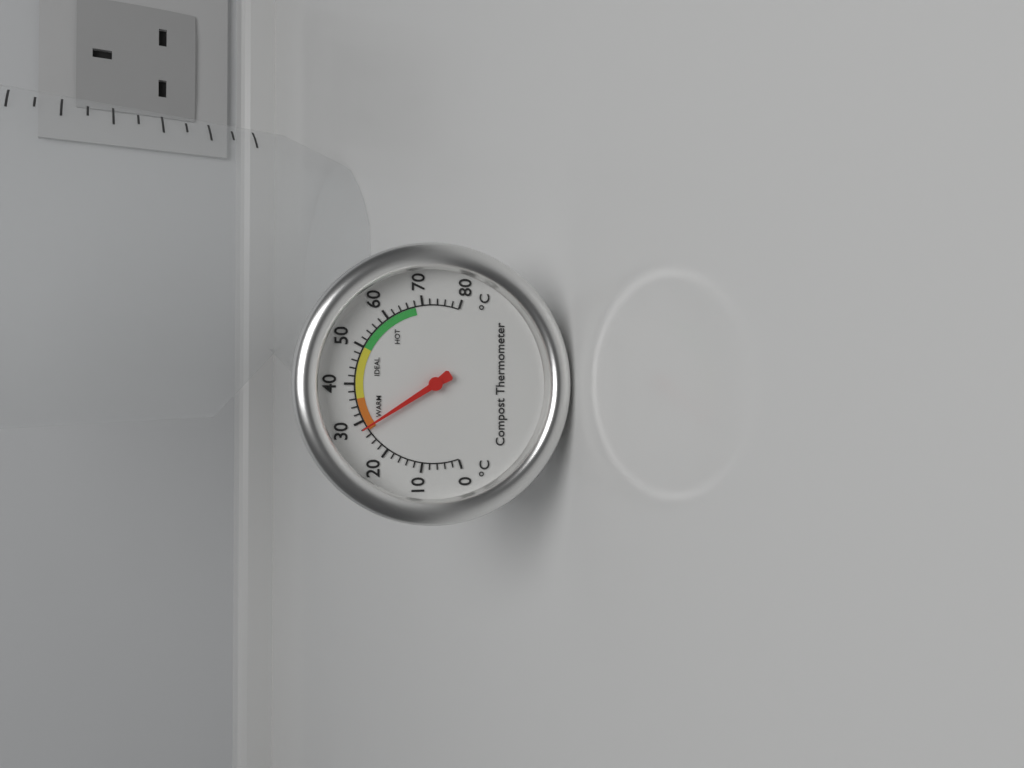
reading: 28 °C
